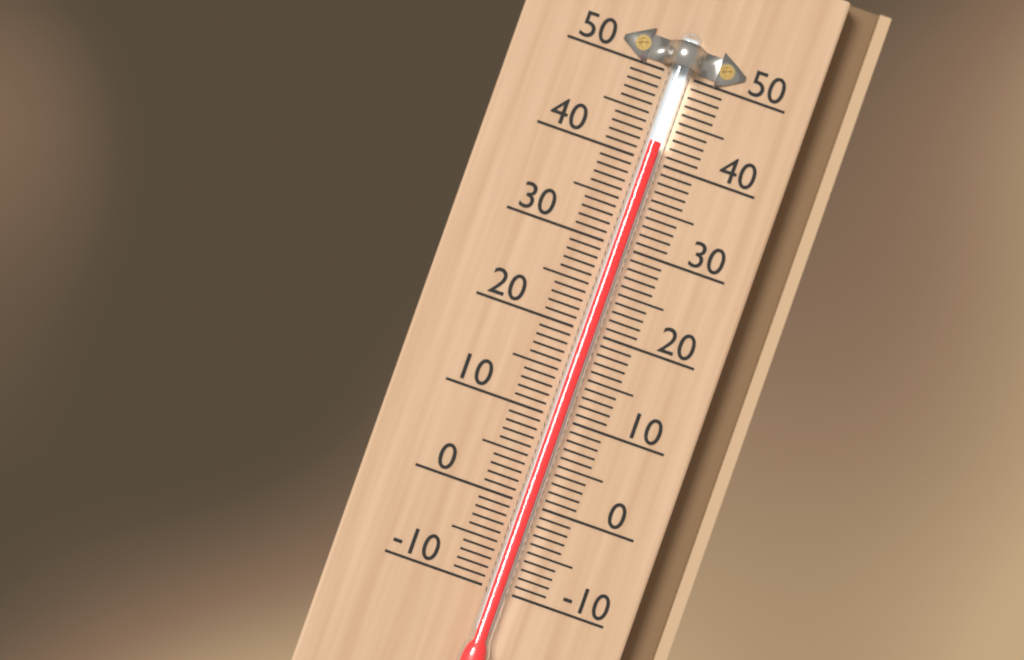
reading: 42 (no unit)
